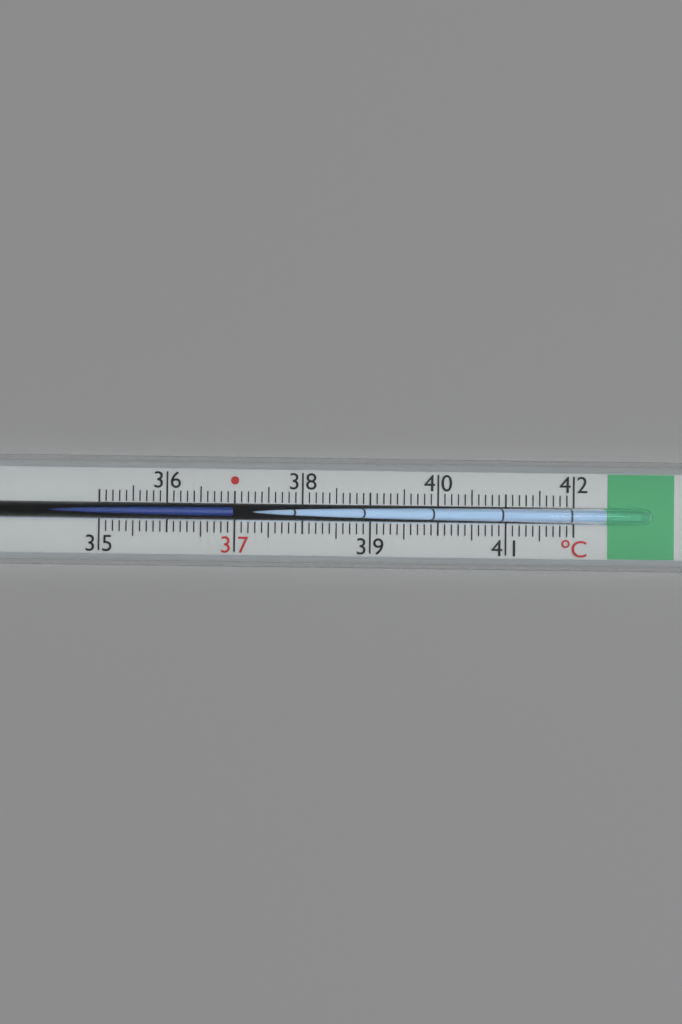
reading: 37.0 °C
